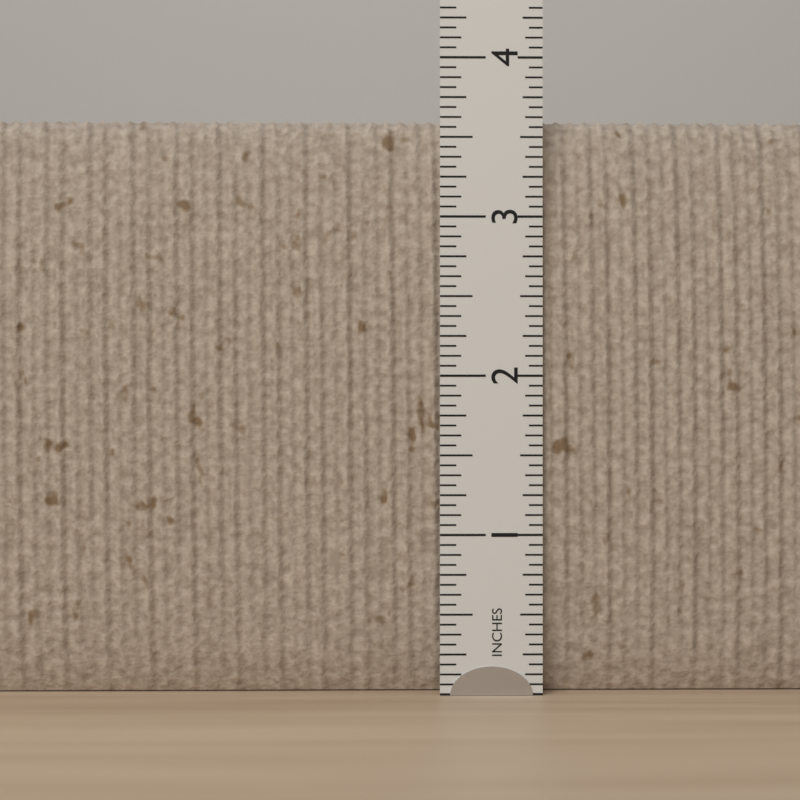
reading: 3.6250 in
